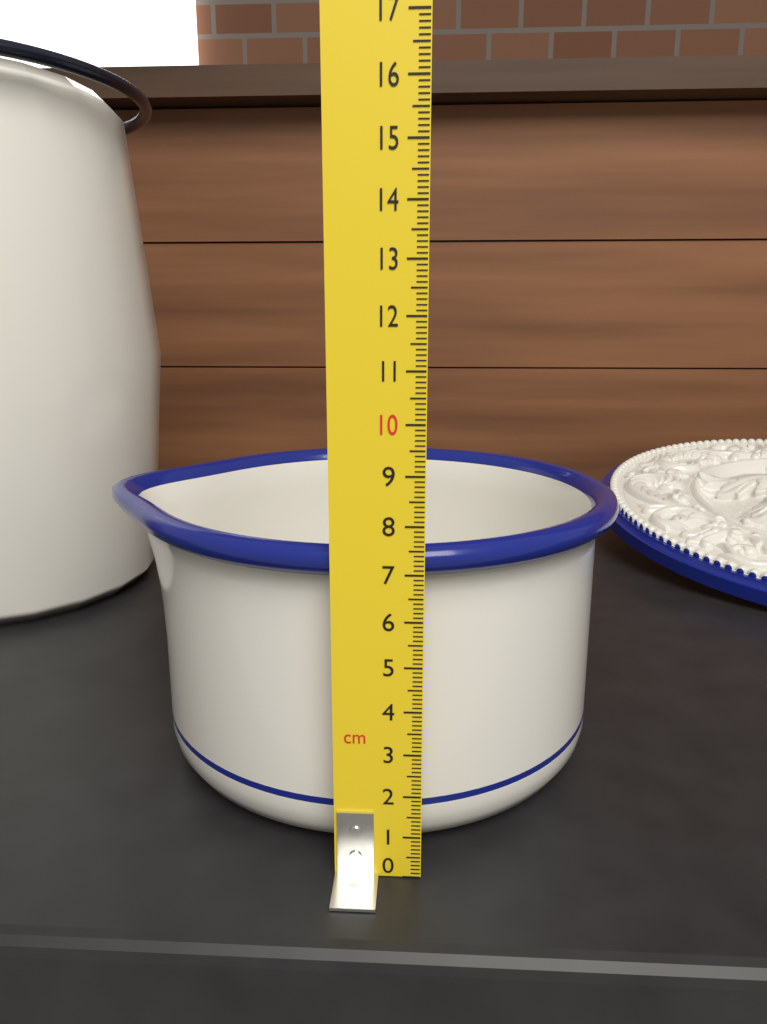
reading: 7.5 cm
